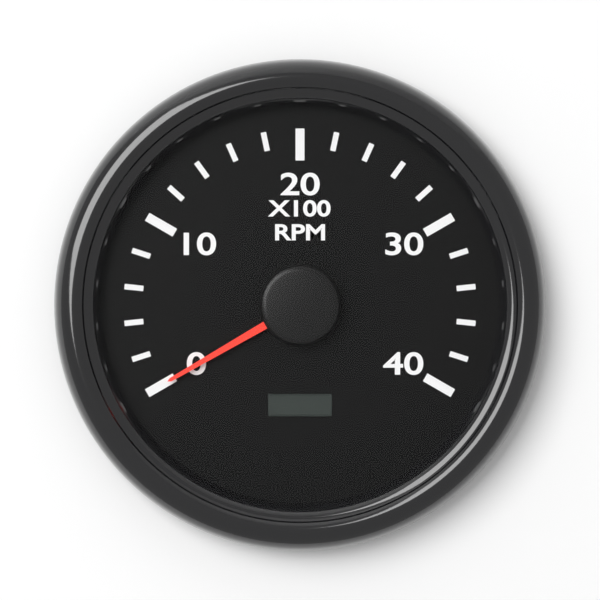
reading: 0 RPM
